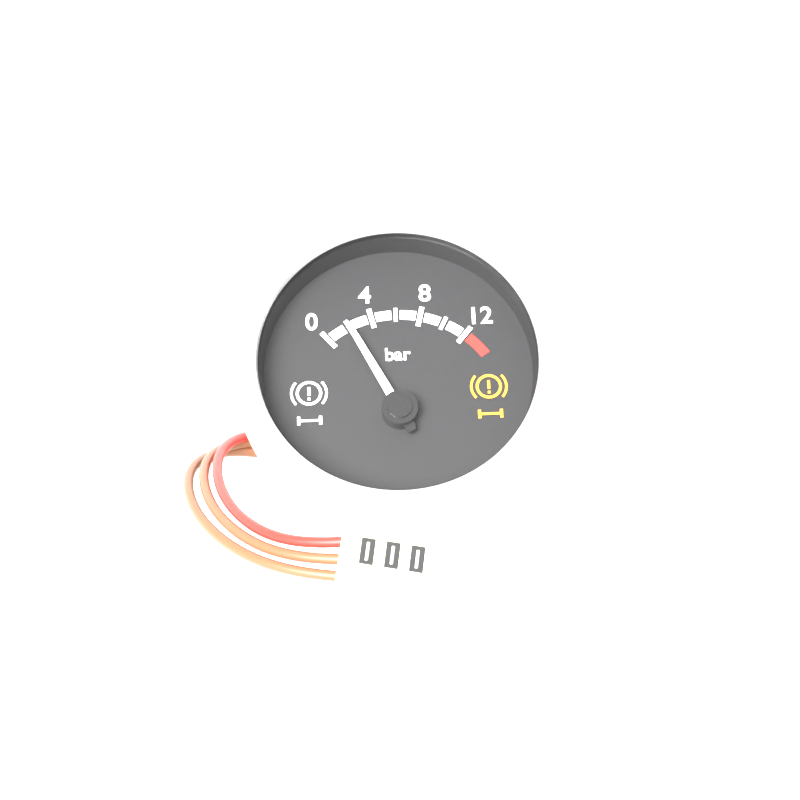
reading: 2 bar
